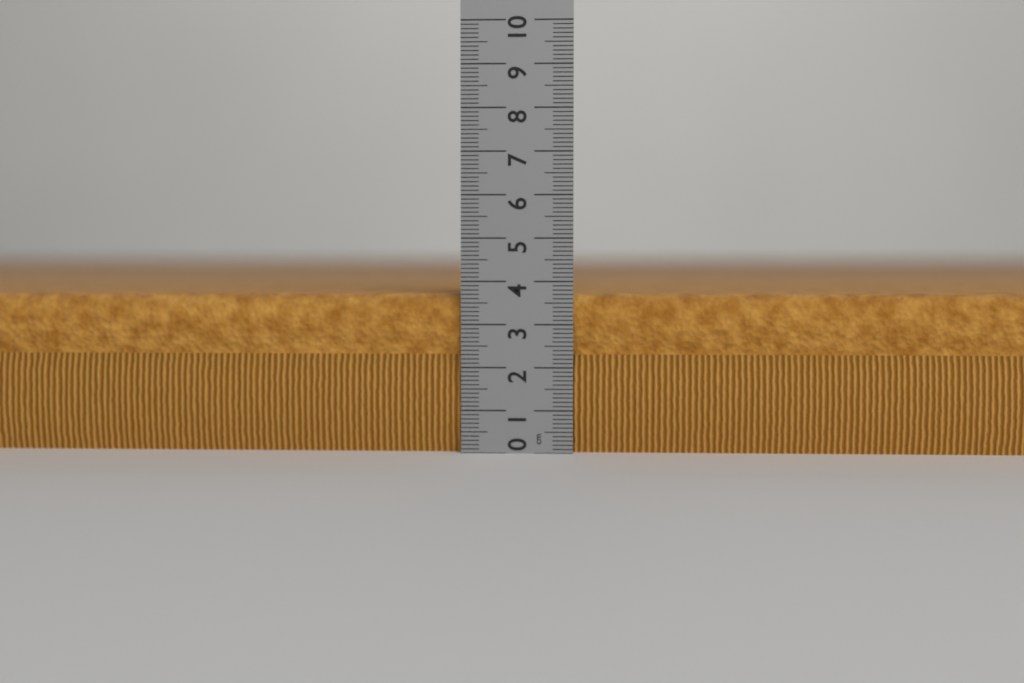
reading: 3.7 cm
